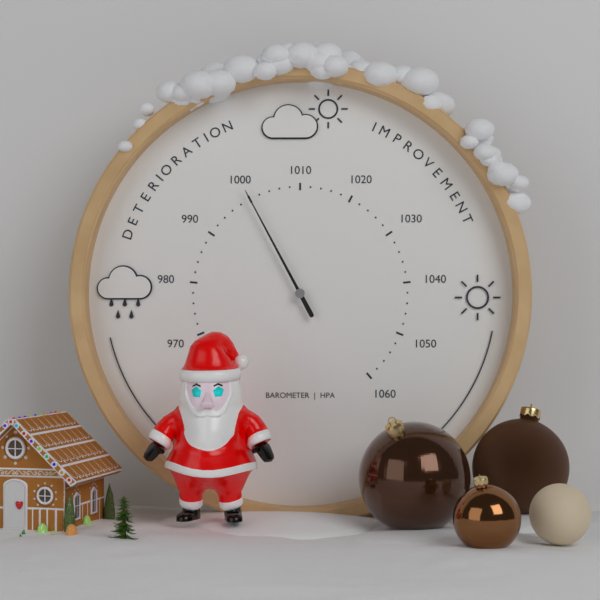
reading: 1000 hPa
